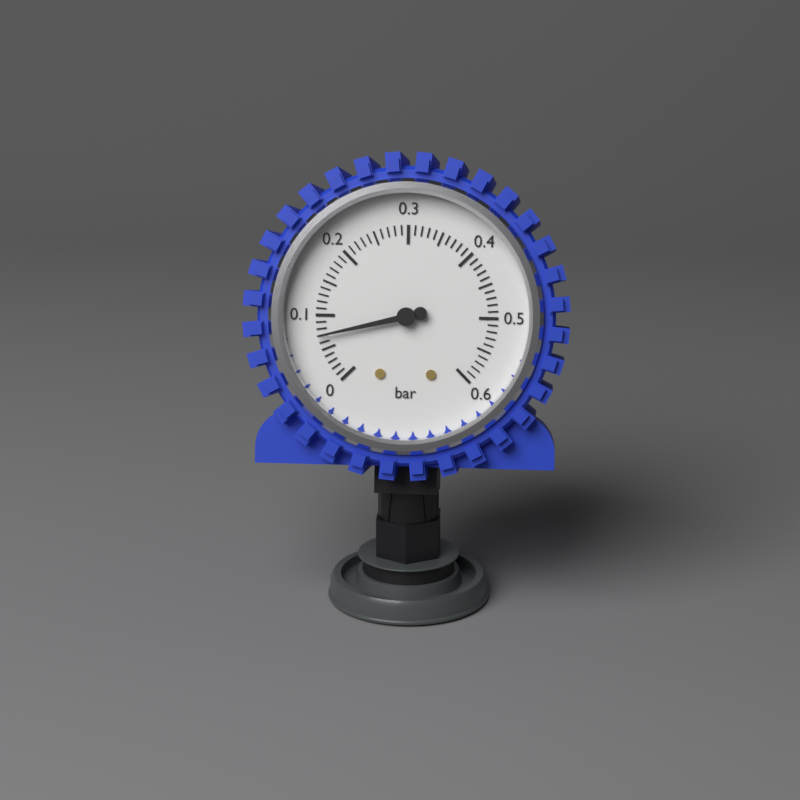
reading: 0.07 bar
